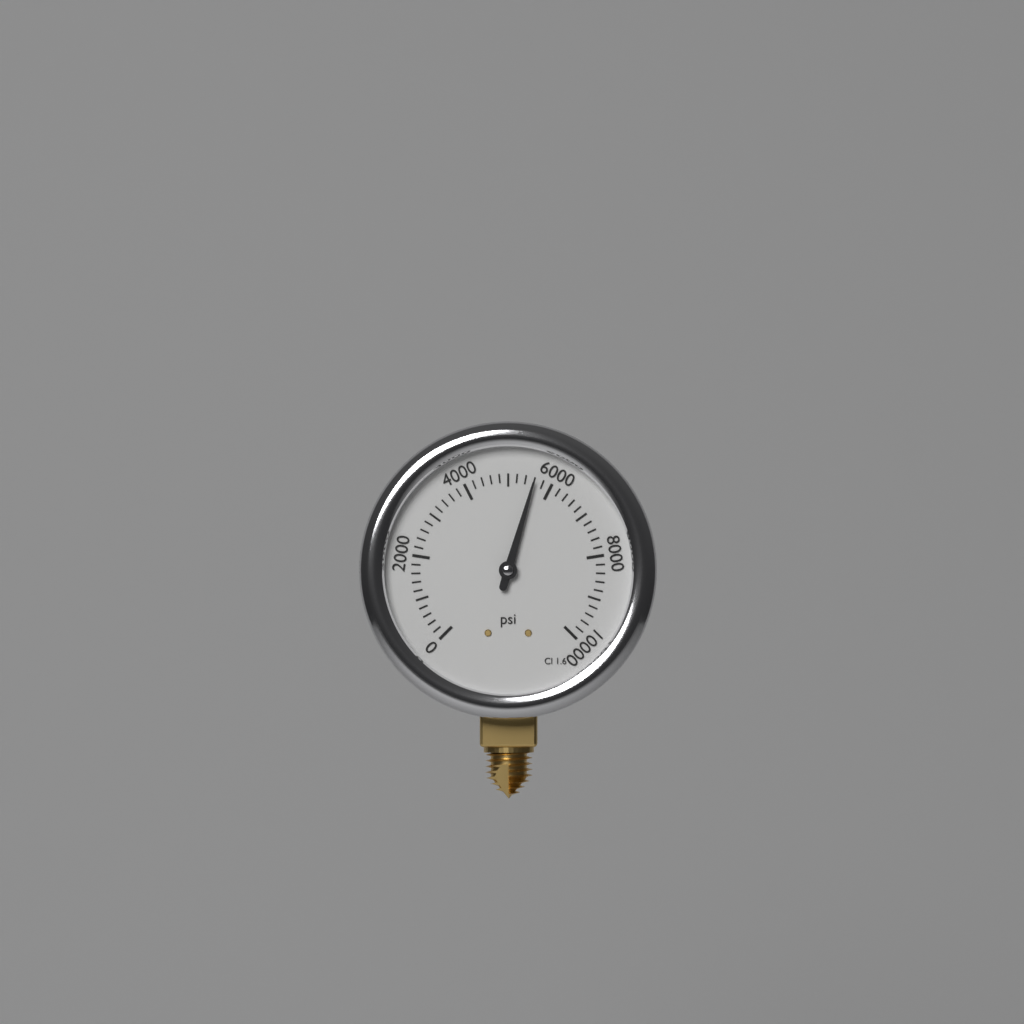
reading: 5600 psi
